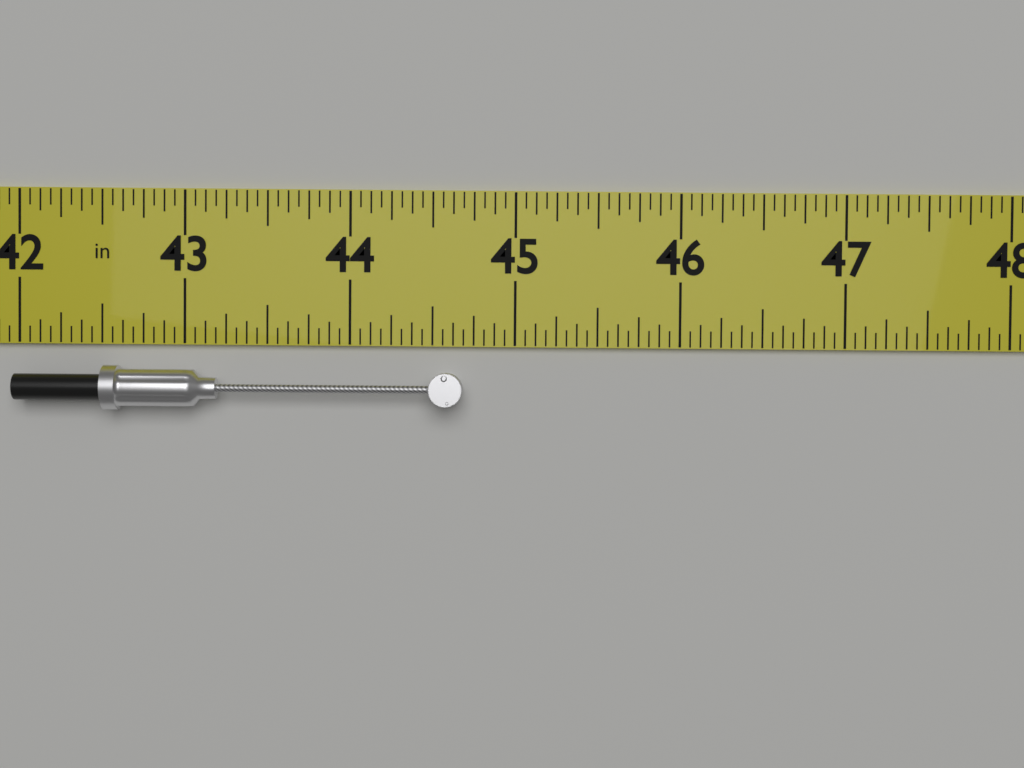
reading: 44.6875 in
